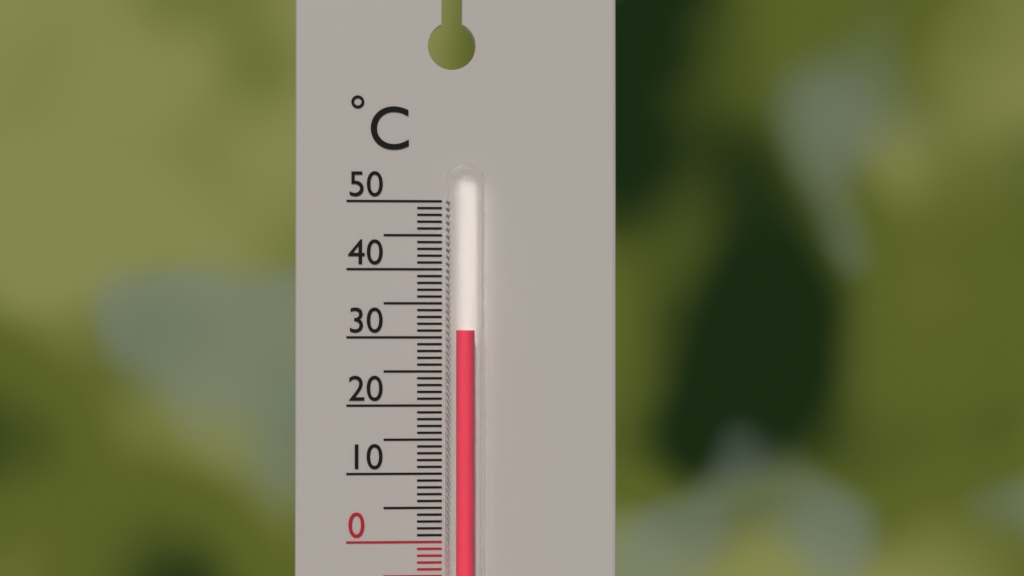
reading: 31 °C
